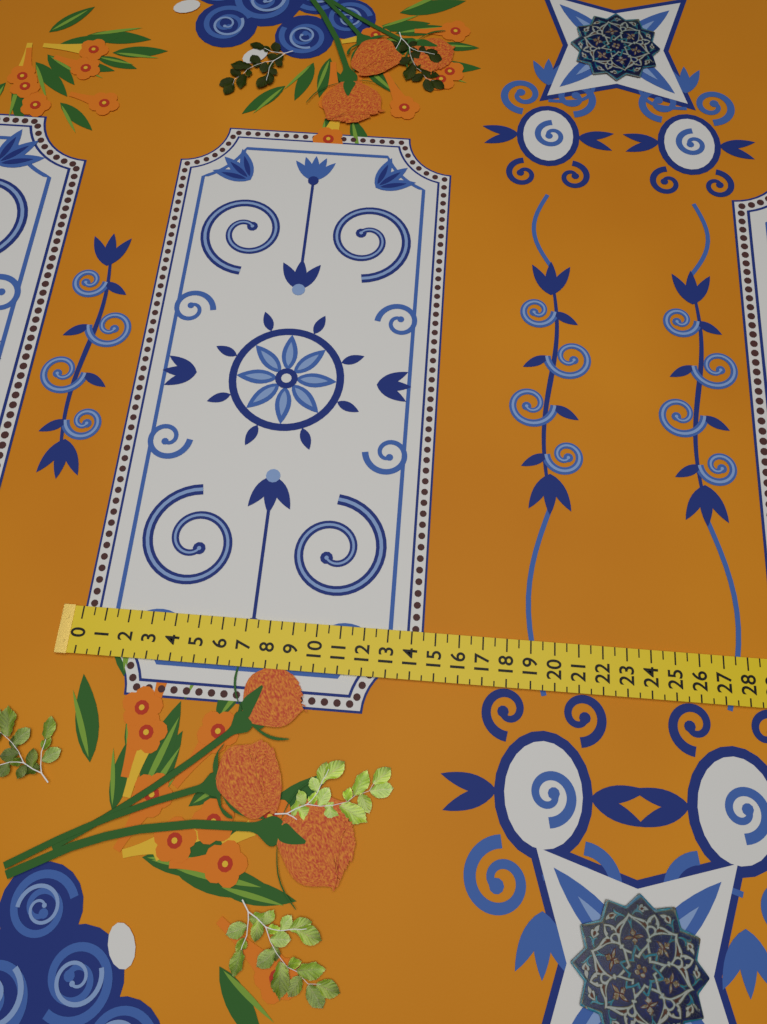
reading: 14.5 (no unit)
